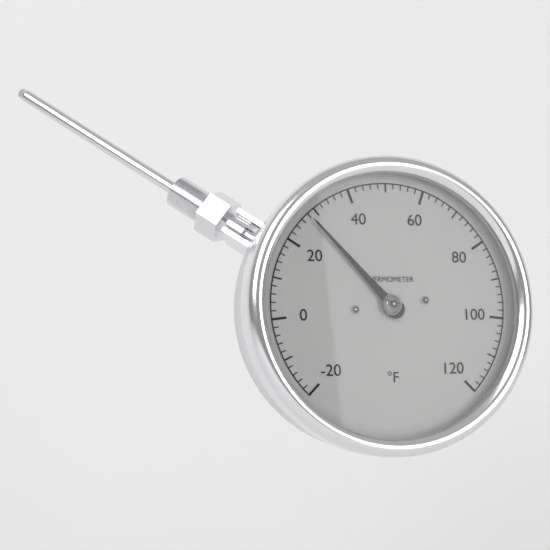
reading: 28 °F
